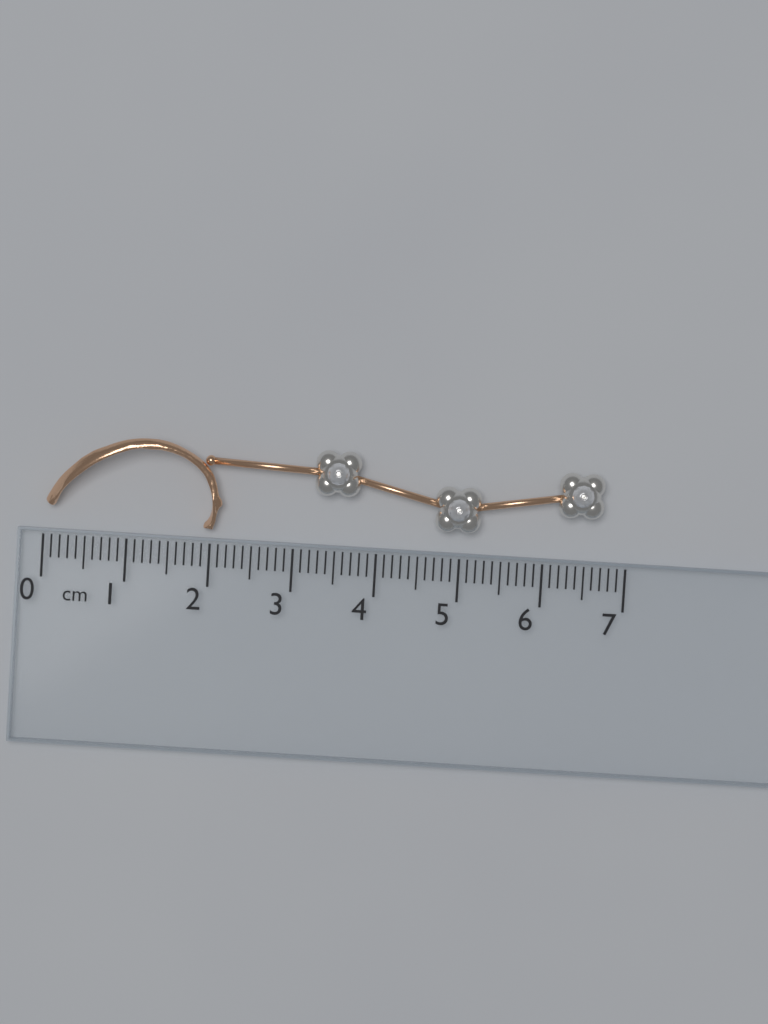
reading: 6.7 cm
